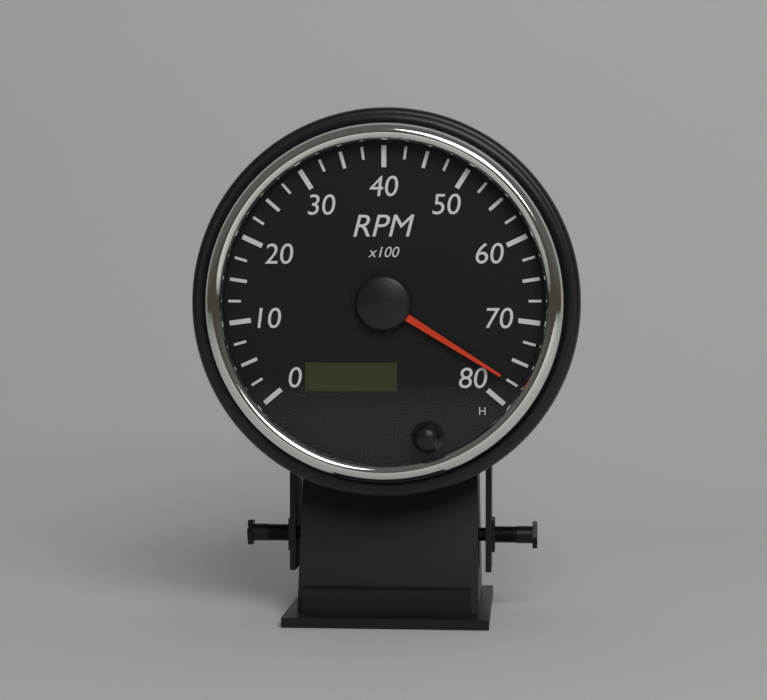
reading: 7750 RPM
